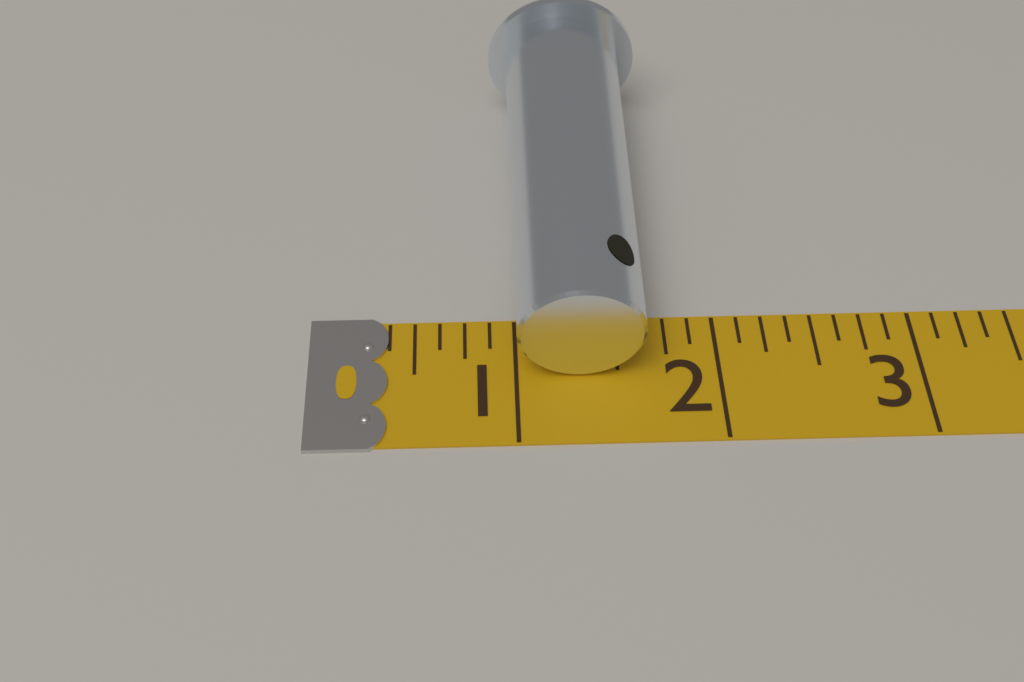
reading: 1.625 (no unit)
